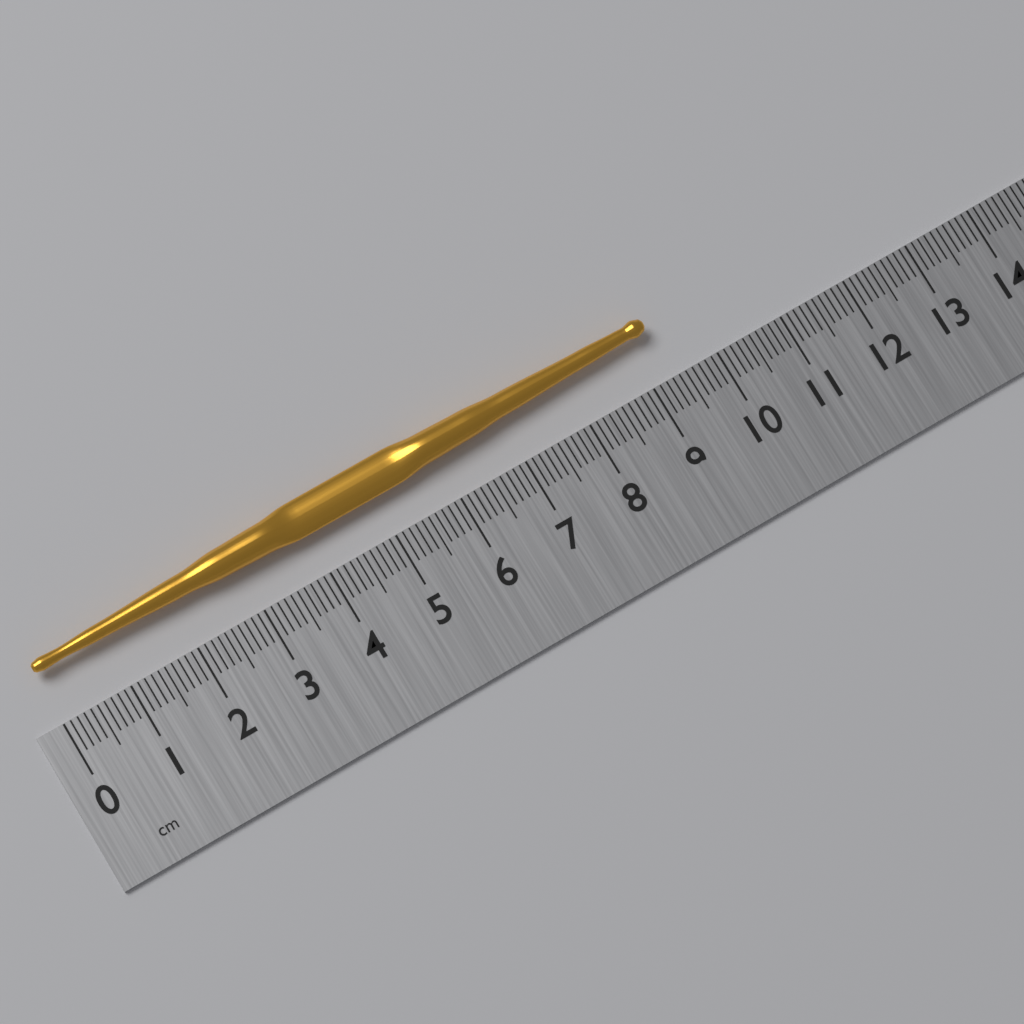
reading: 9.3 cm
